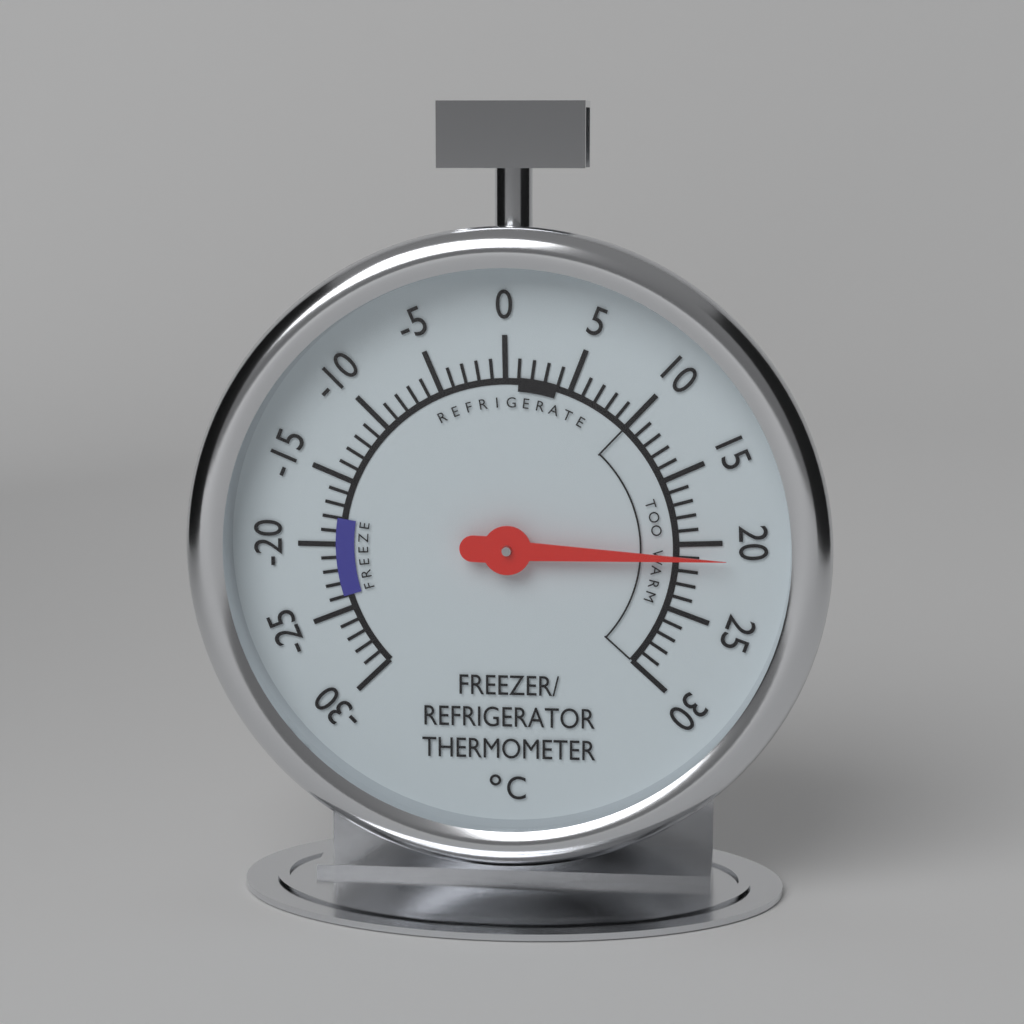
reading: 21 °C
